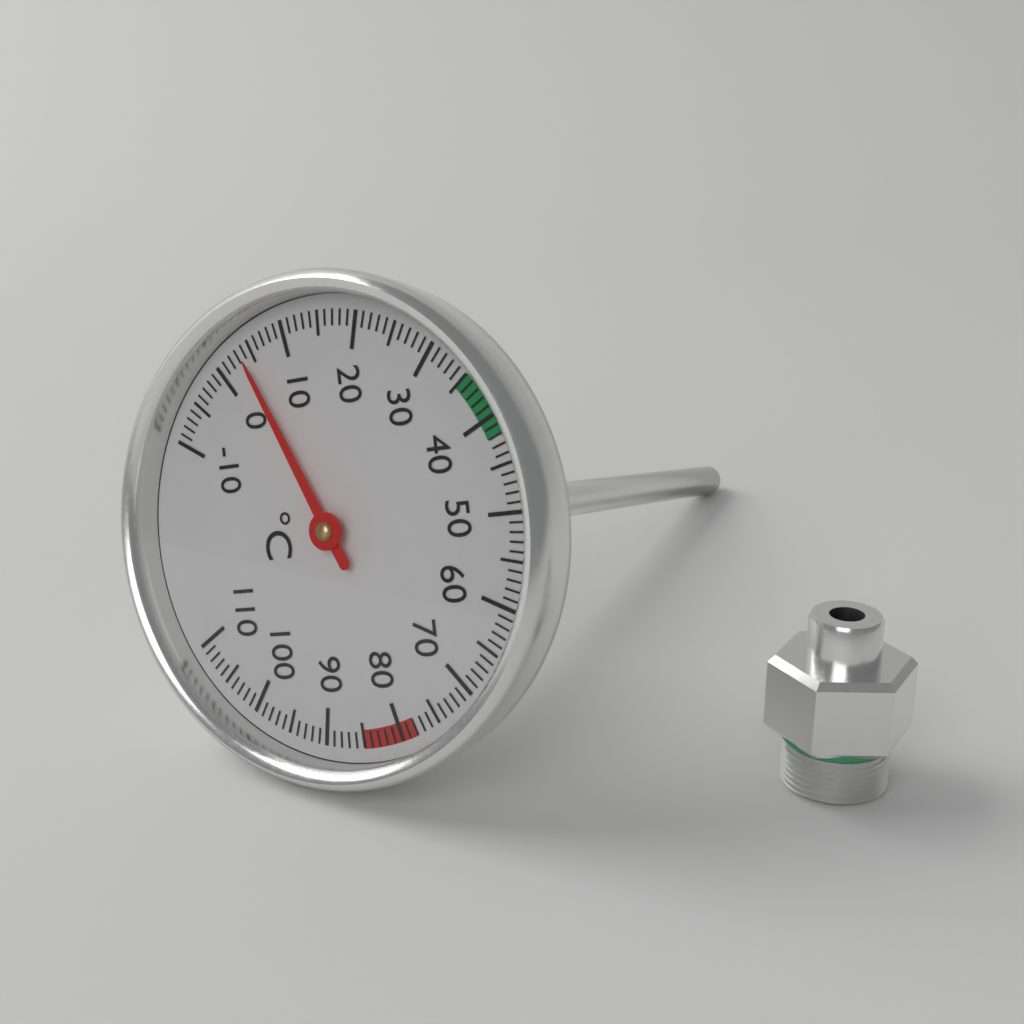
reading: 4 °C
